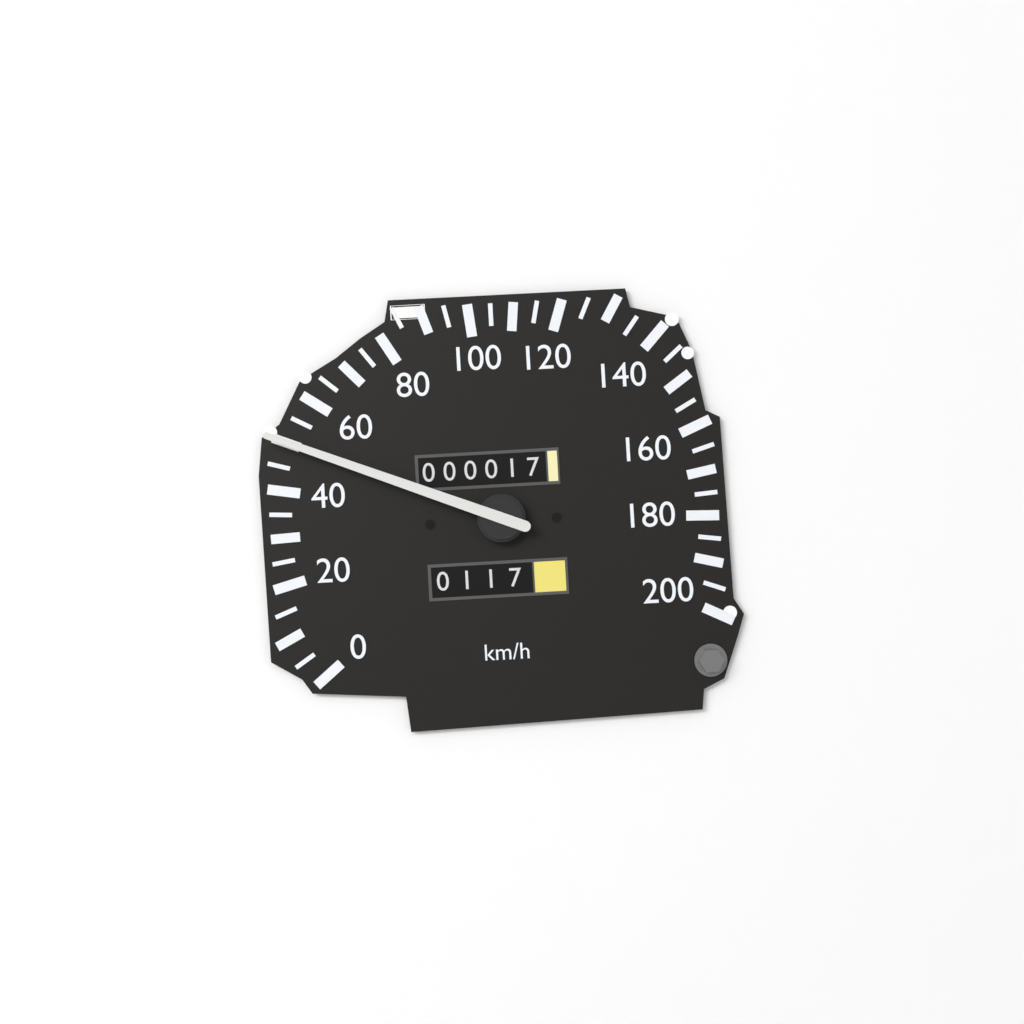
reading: 50 km/h
